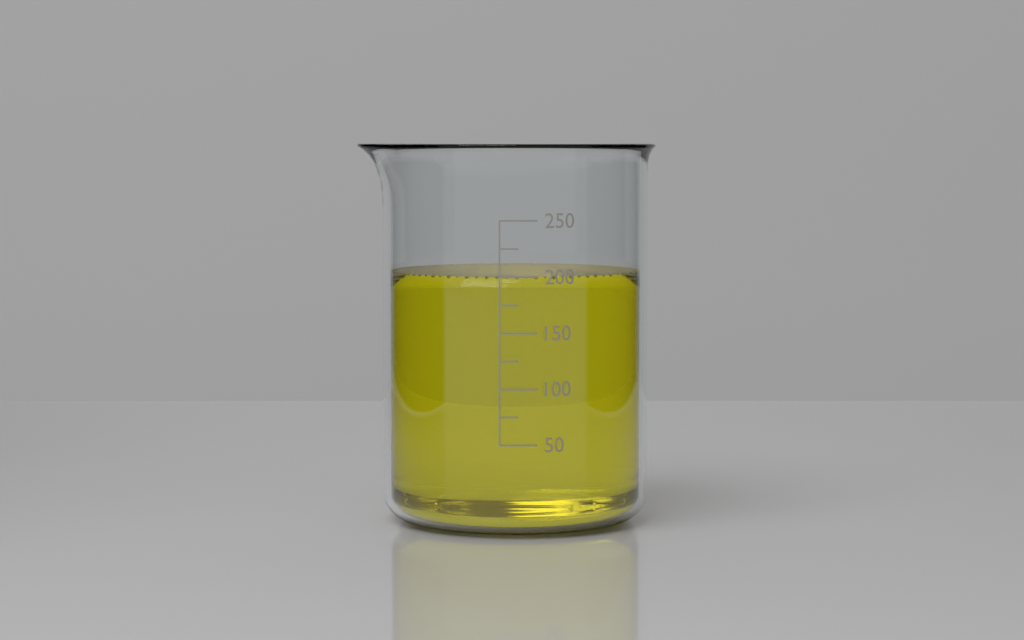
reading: 200 (no unit)
